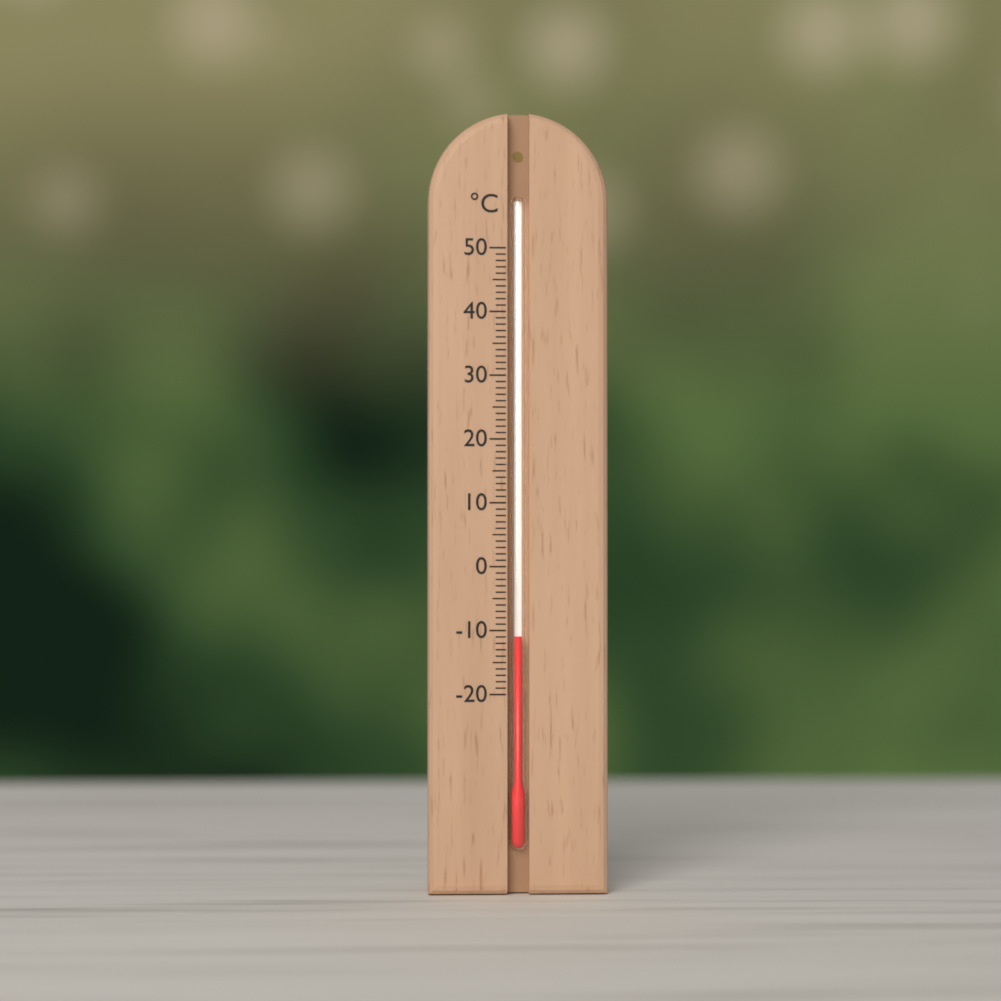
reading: -11 °C
